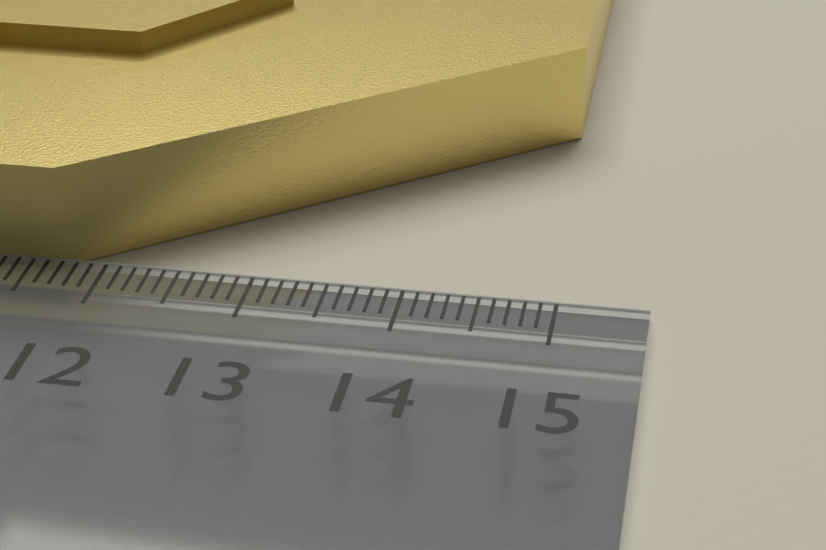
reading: 14.9 cm
